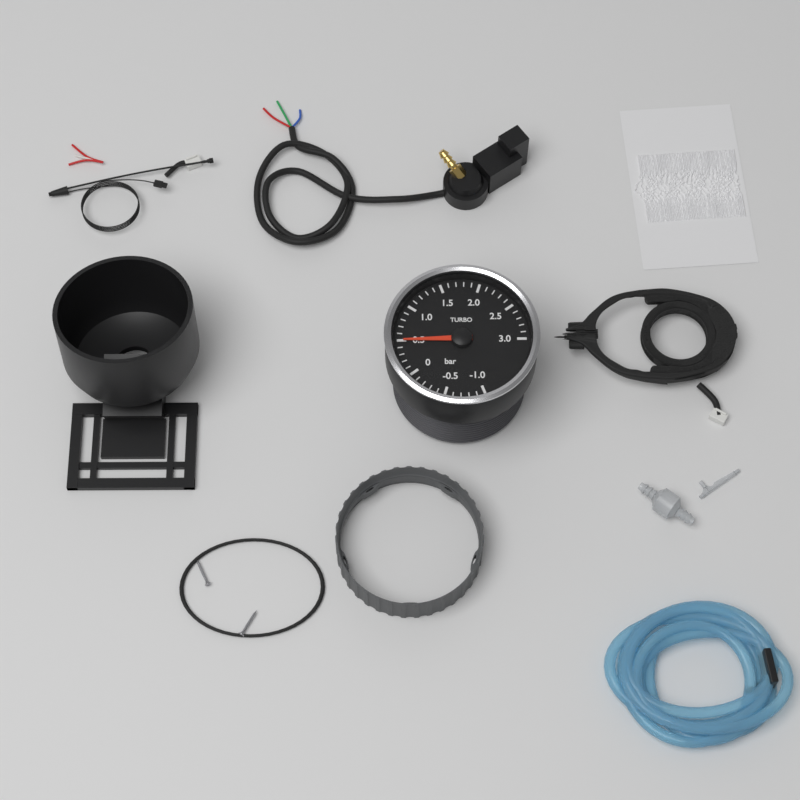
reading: 0.5 bar
